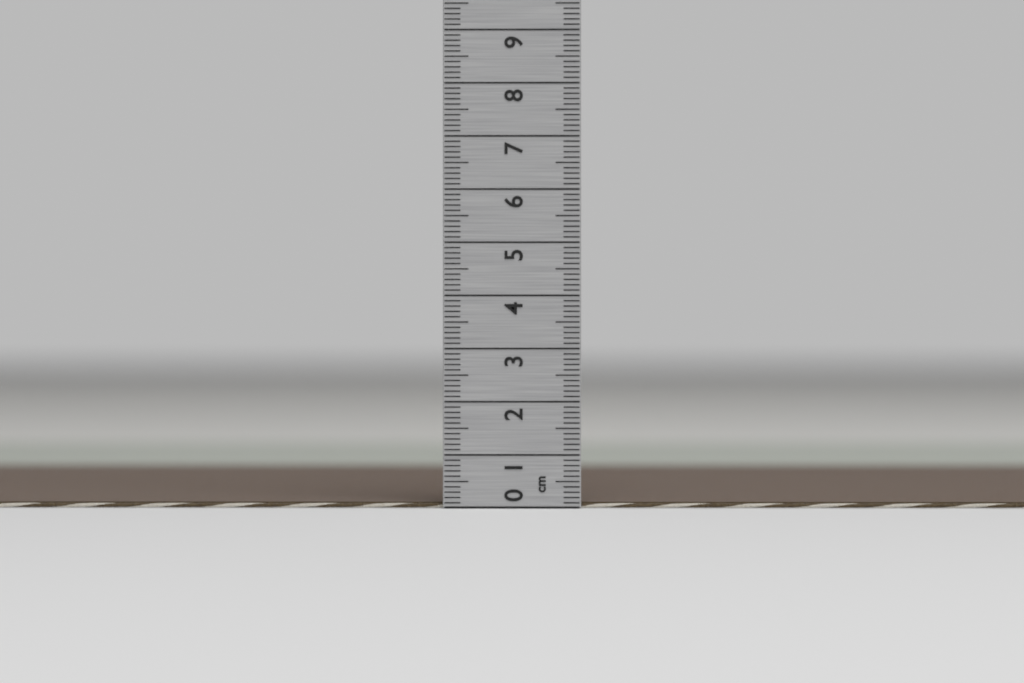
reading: 0.1 cm
